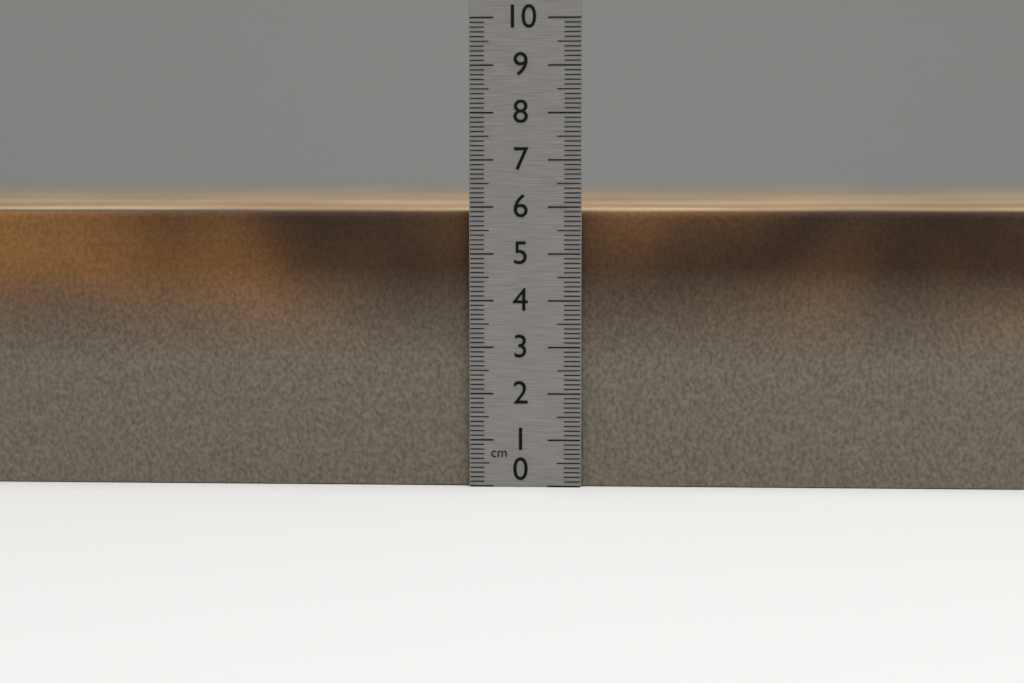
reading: 5.9 cm
